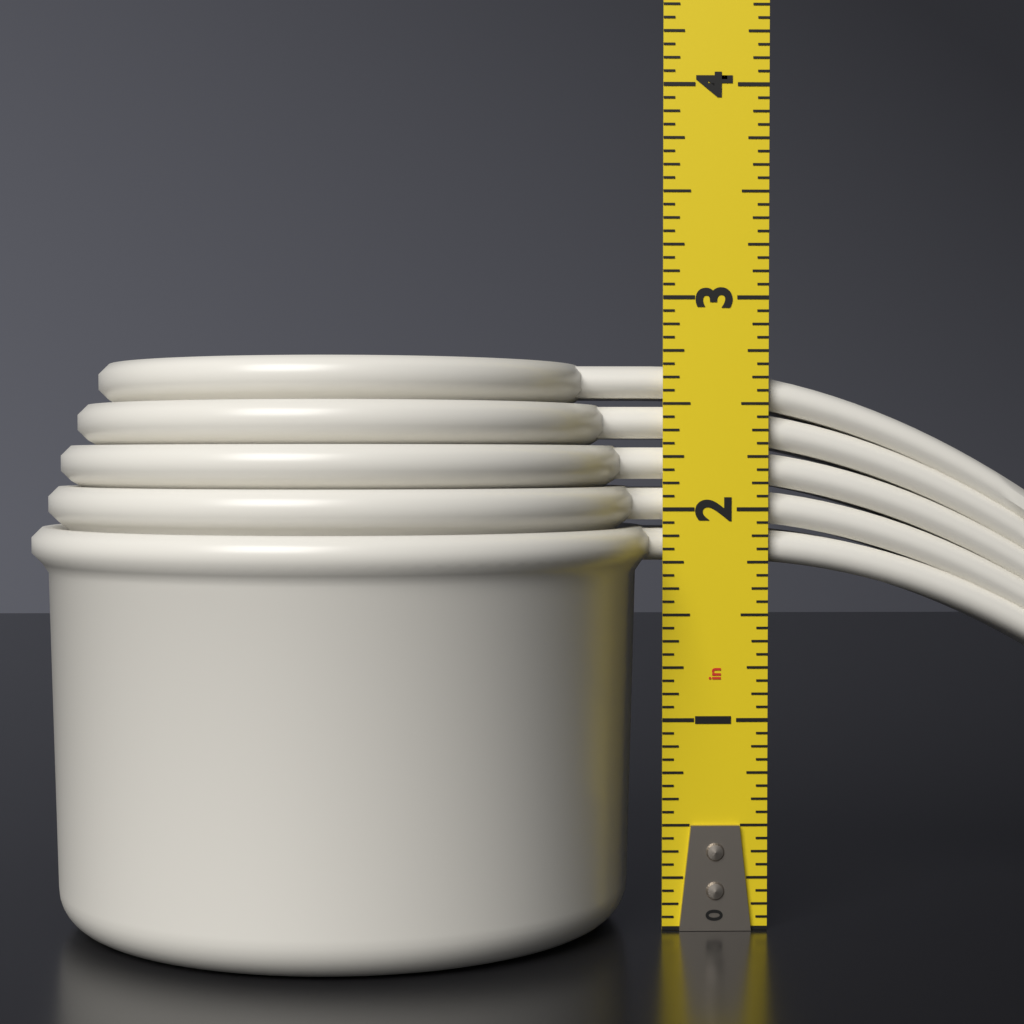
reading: 2.6875 in
